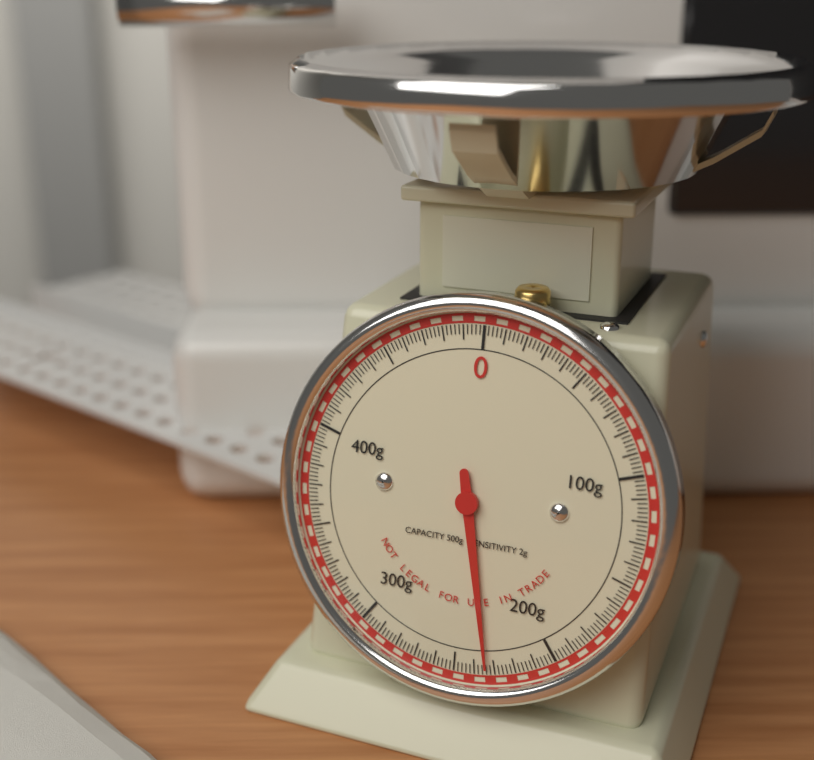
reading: 234 g
